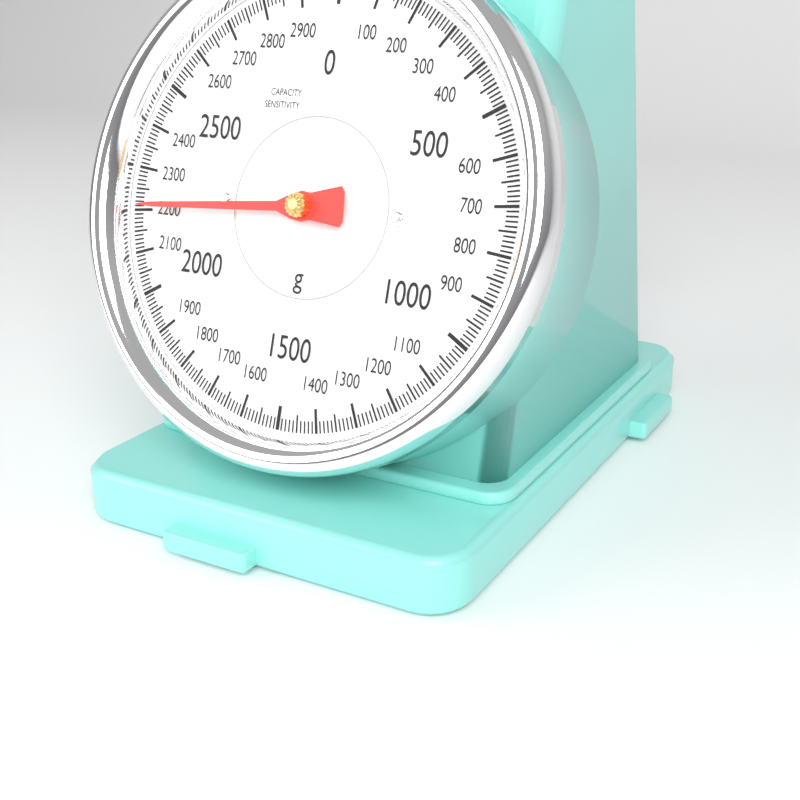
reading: 2210 g
